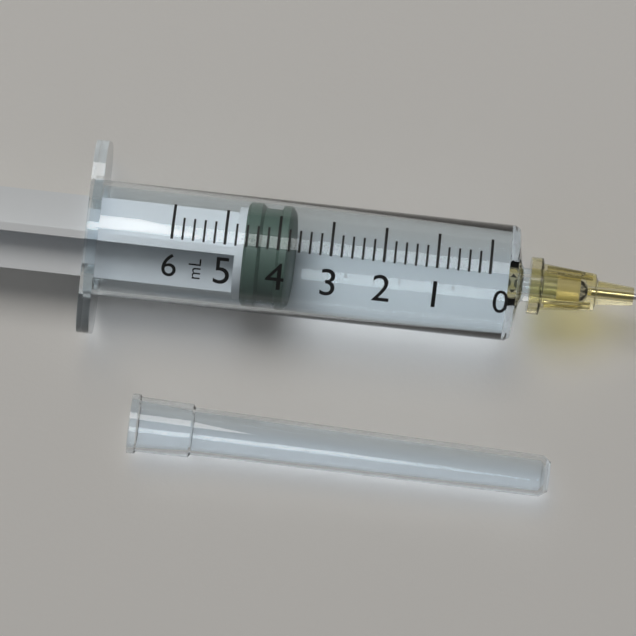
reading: 3.8 ml
